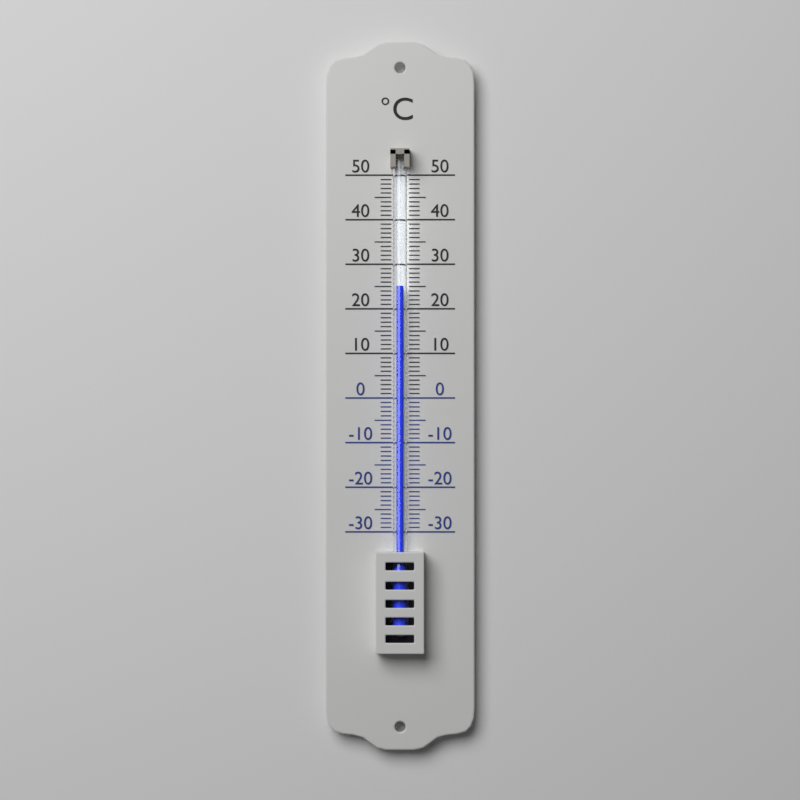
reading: 25 °C
